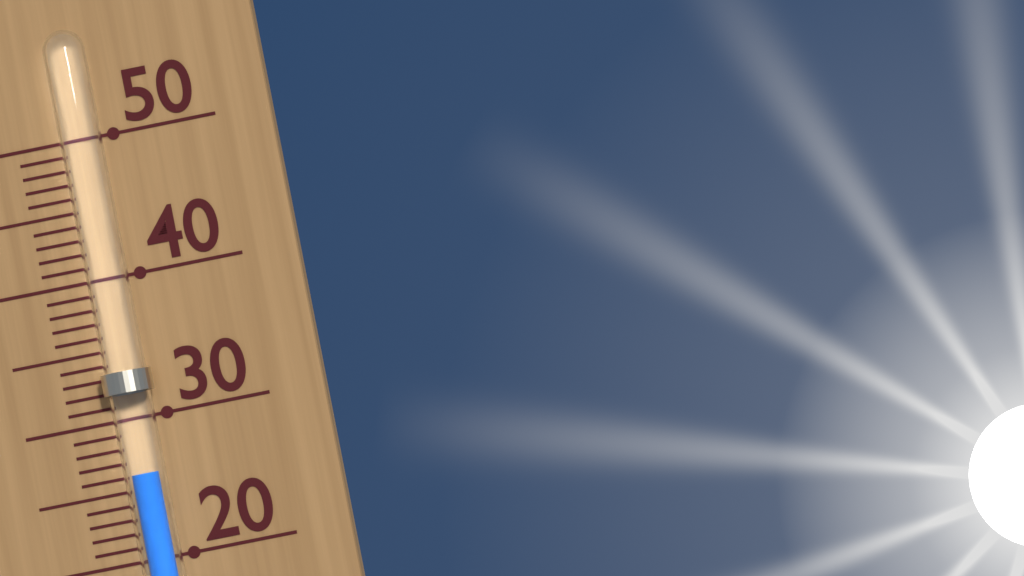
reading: 26 (no unit)
